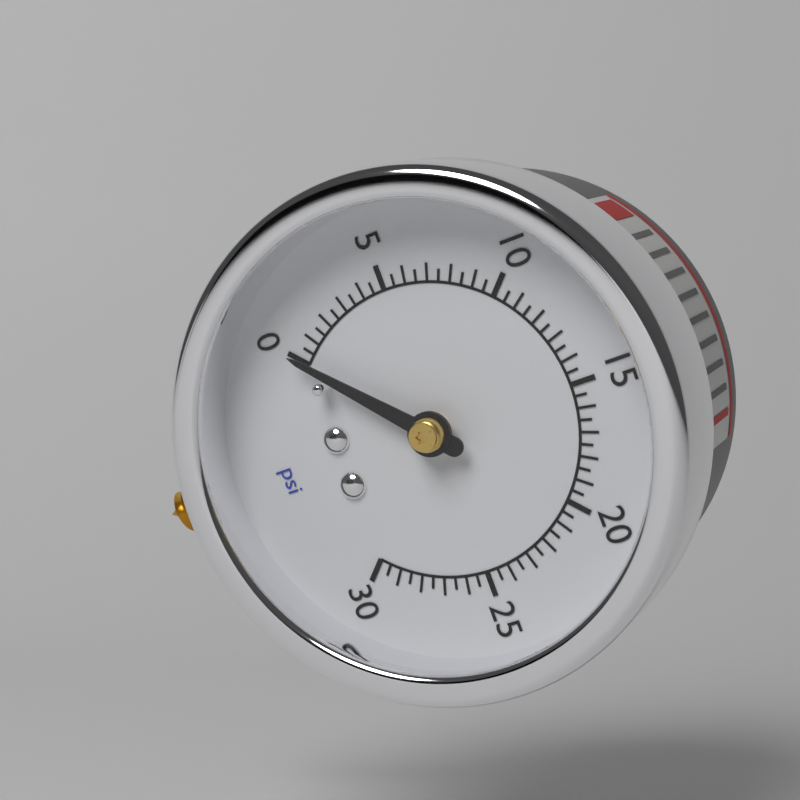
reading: 0.0 psi
